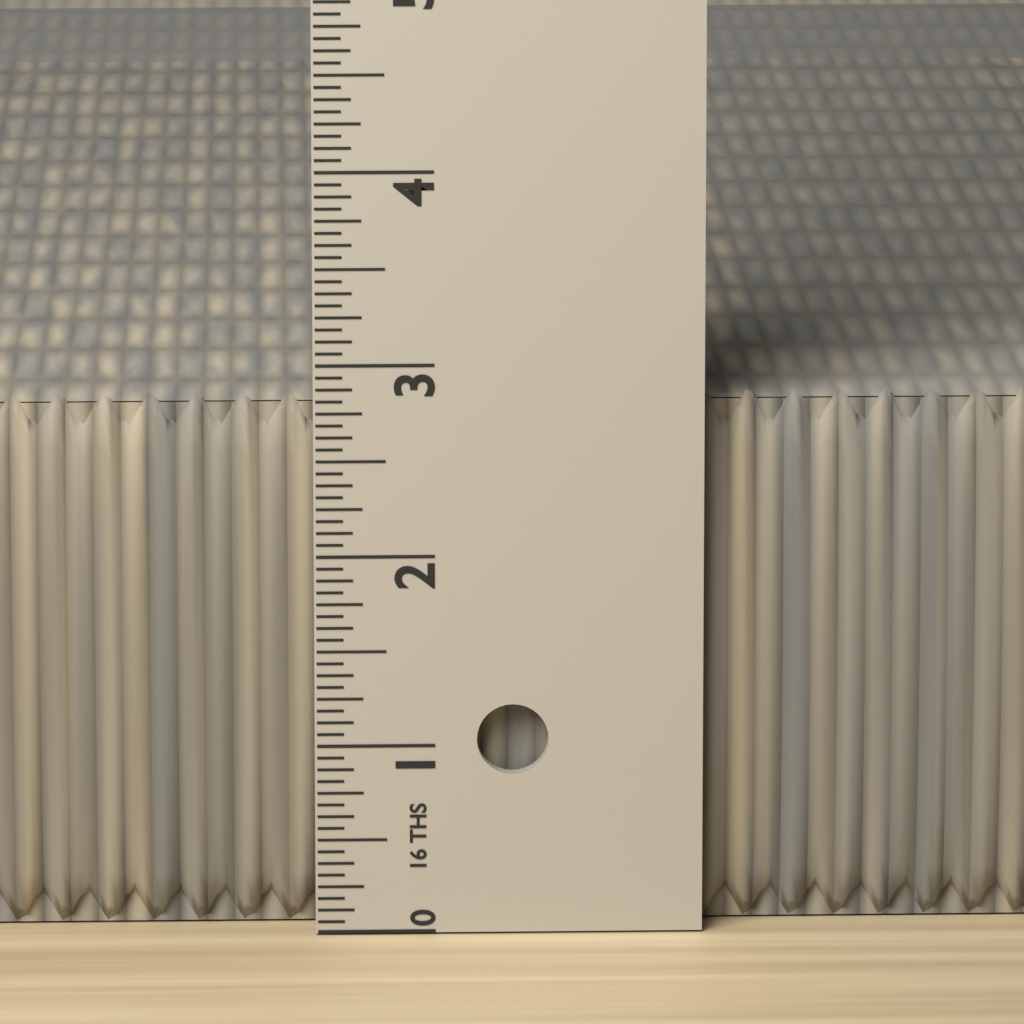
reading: 2.8125 in
